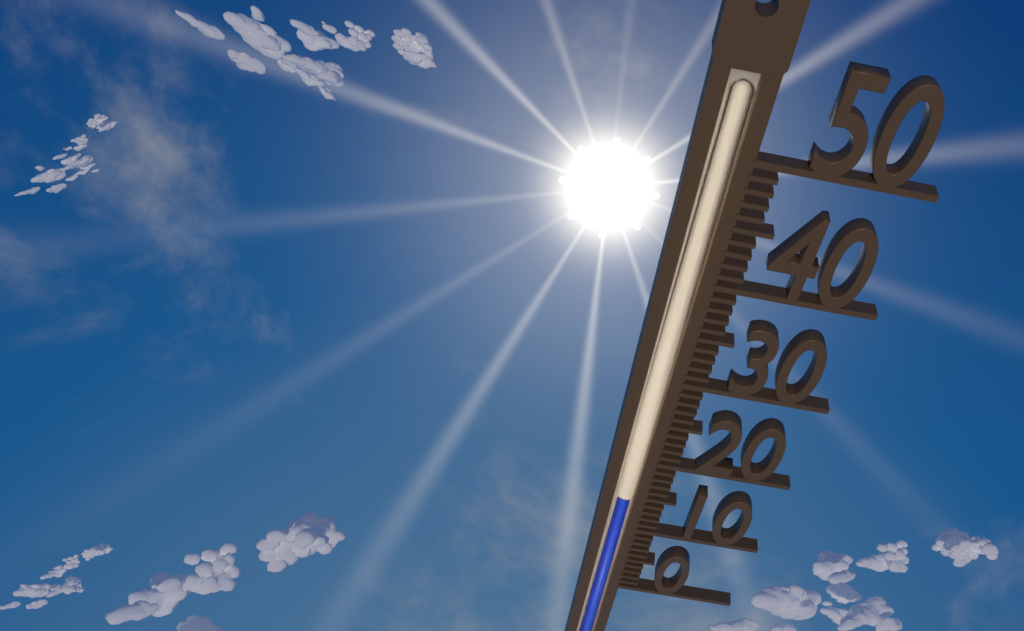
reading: 15 (no unit)
